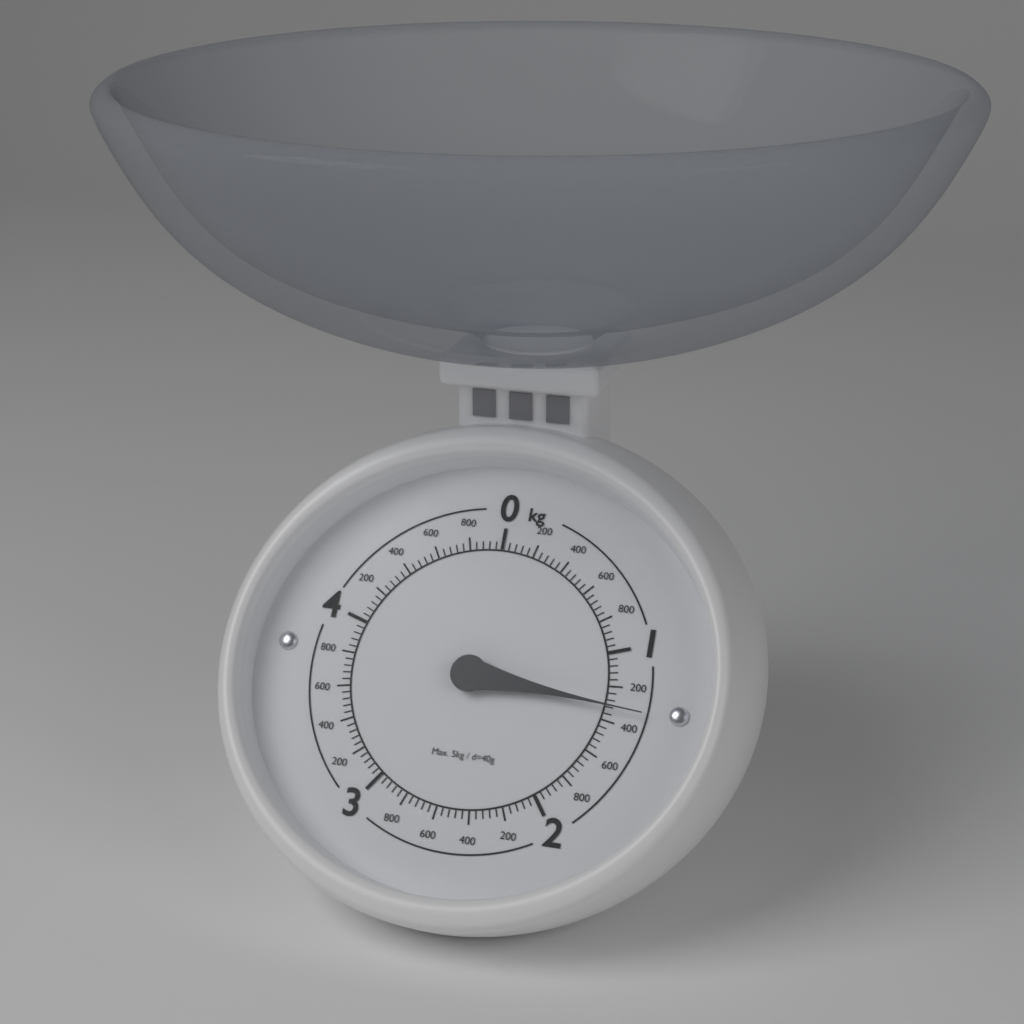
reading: 1.32 kg
